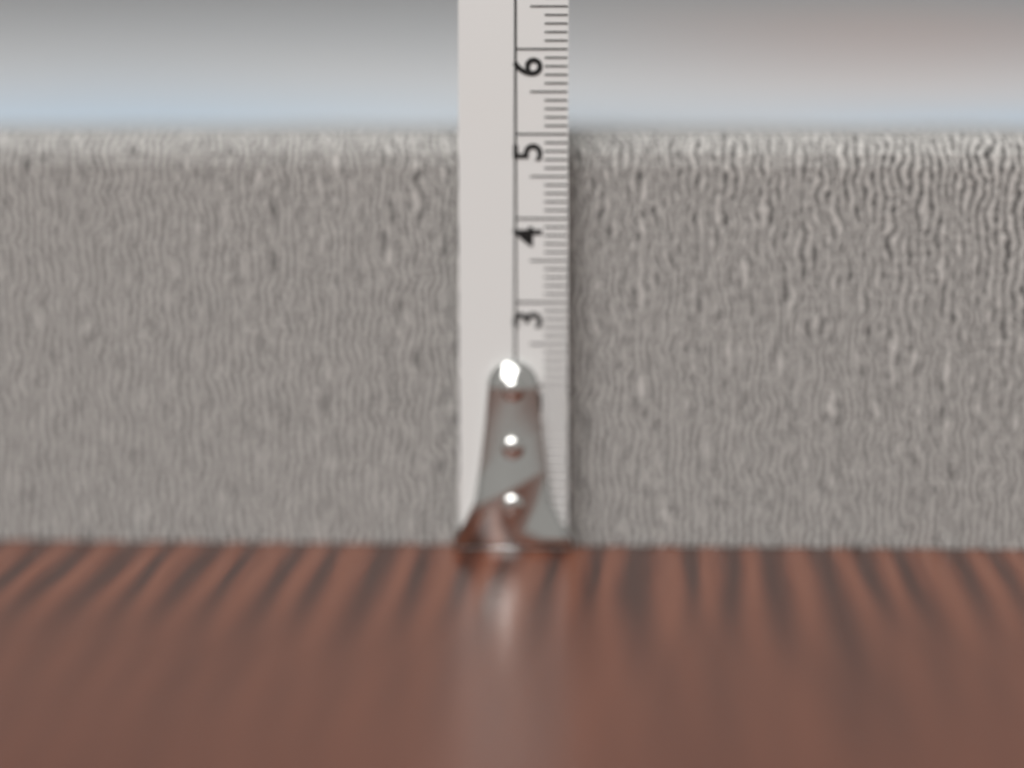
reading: 5.0 cm
